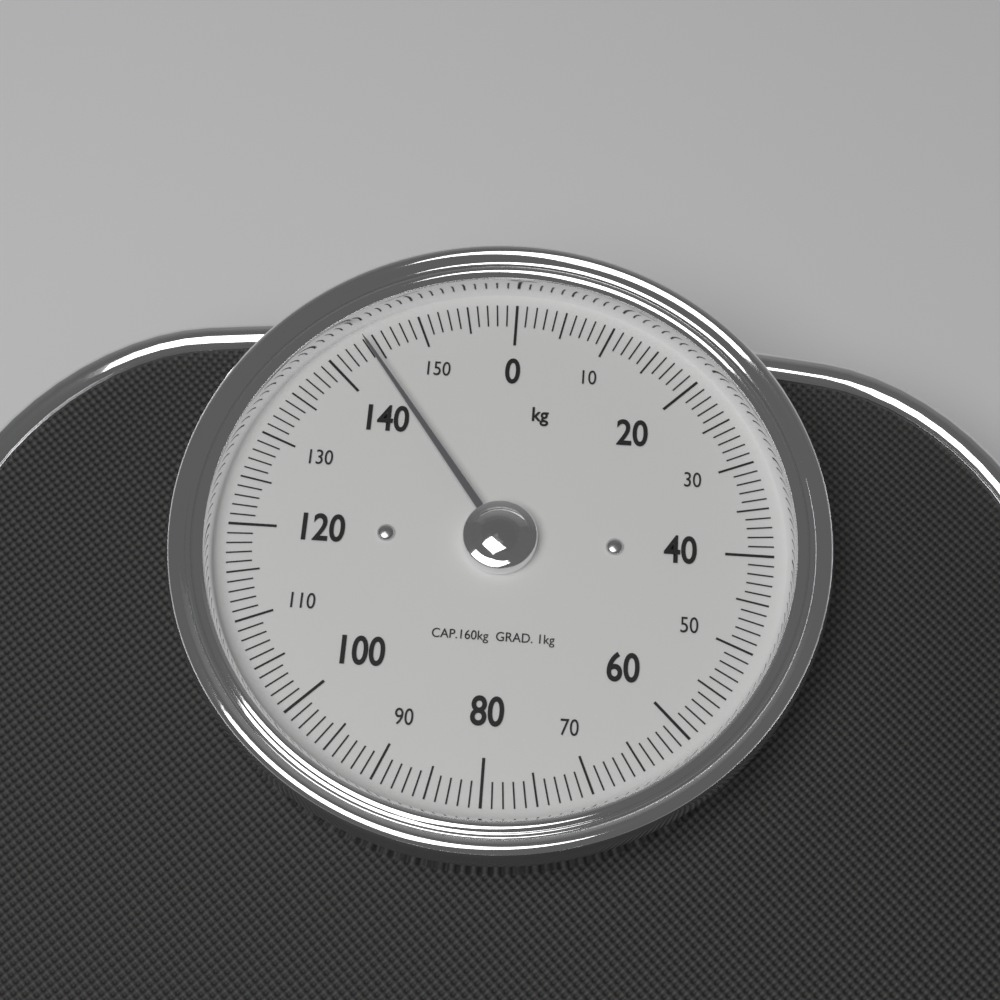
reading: 144 kg
